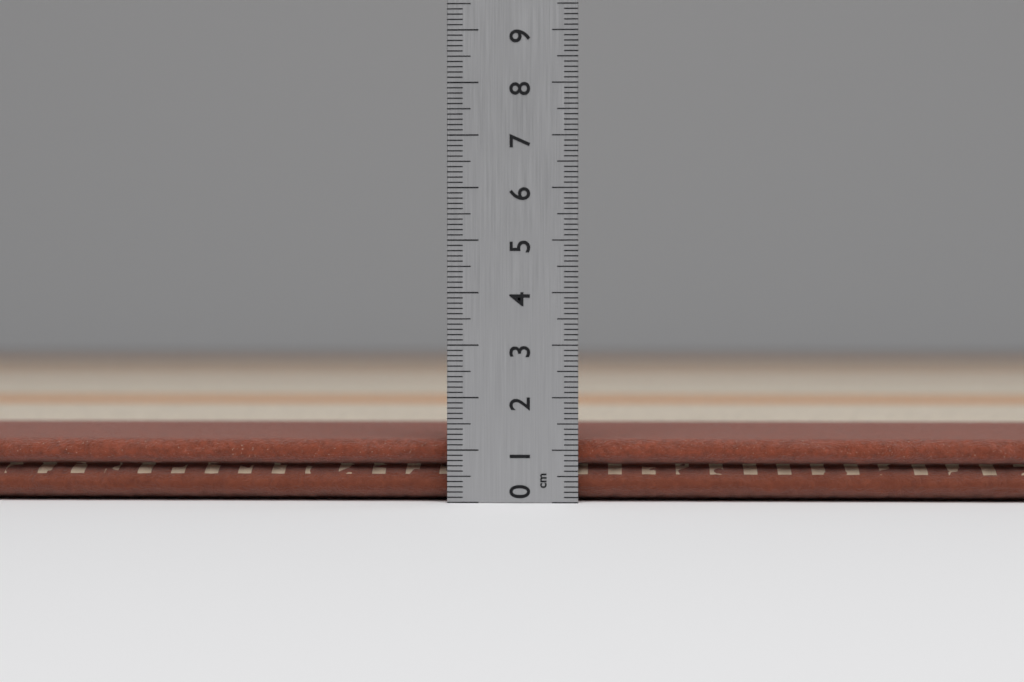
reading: 1.2 cm
